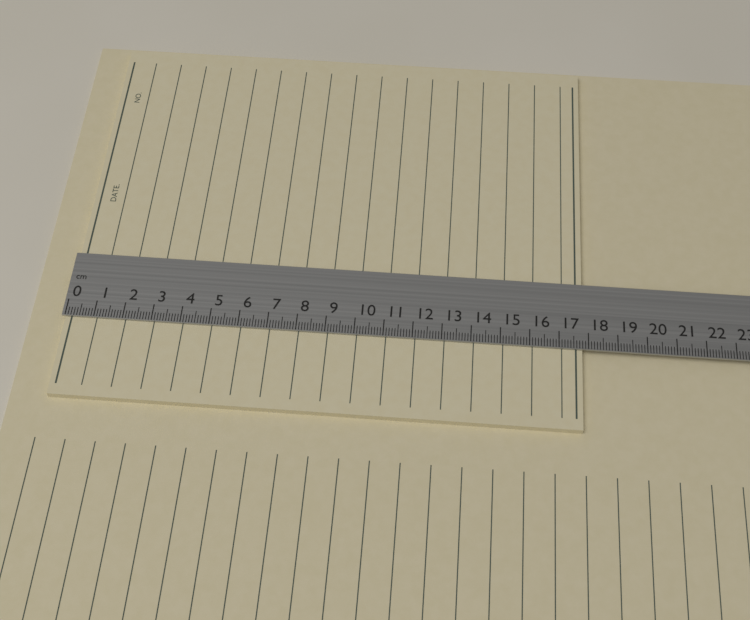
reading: 17.8 cm
